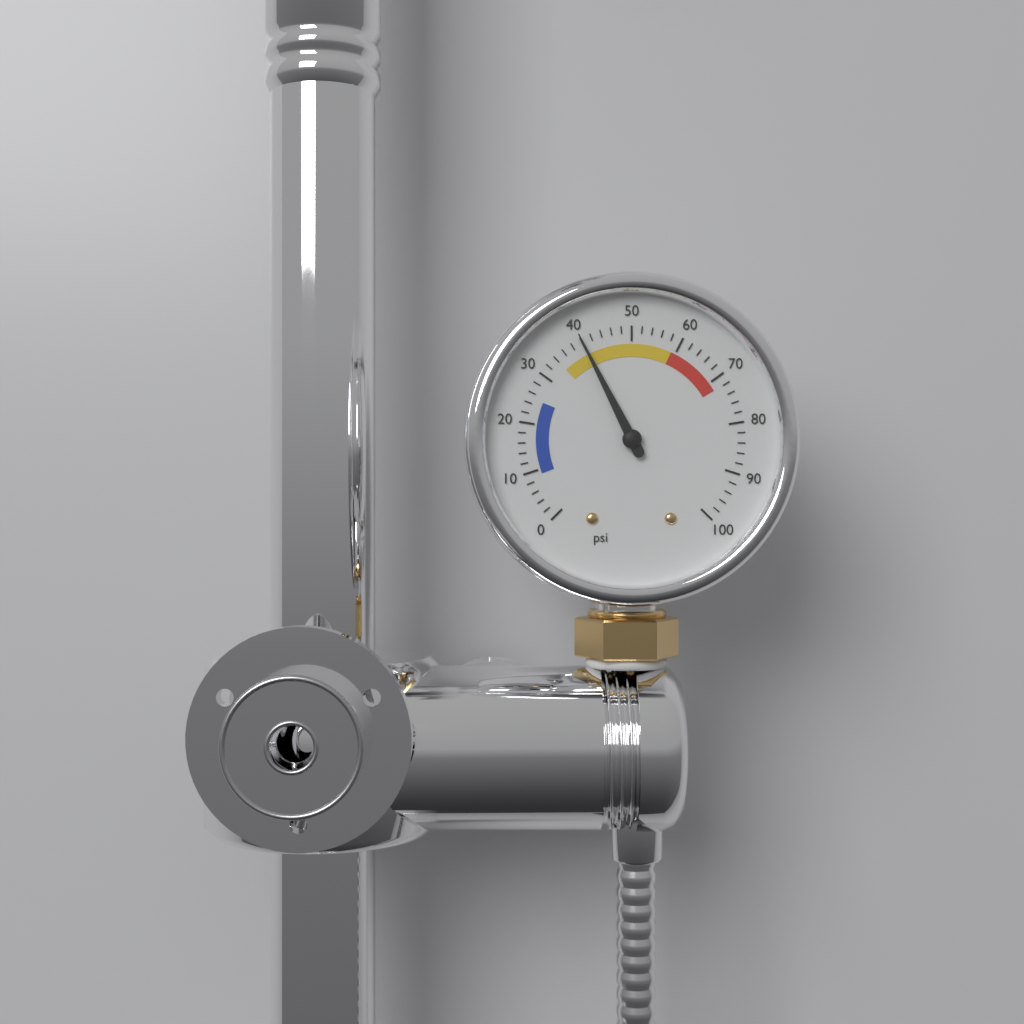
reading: 40 psi
